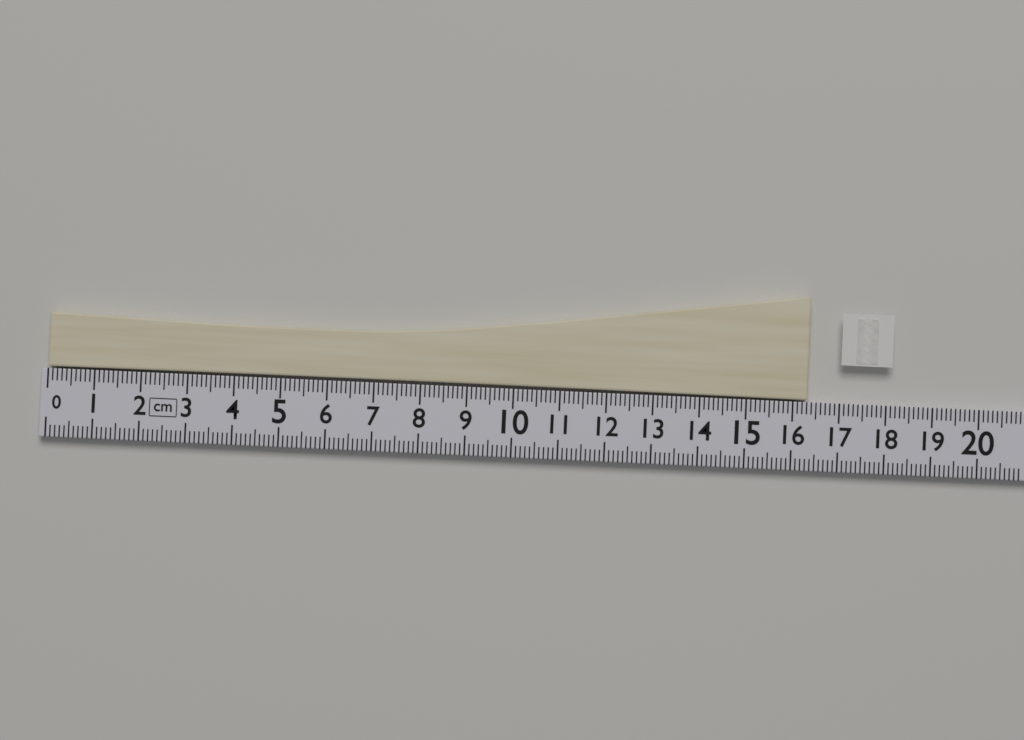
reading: 16.3 cm
